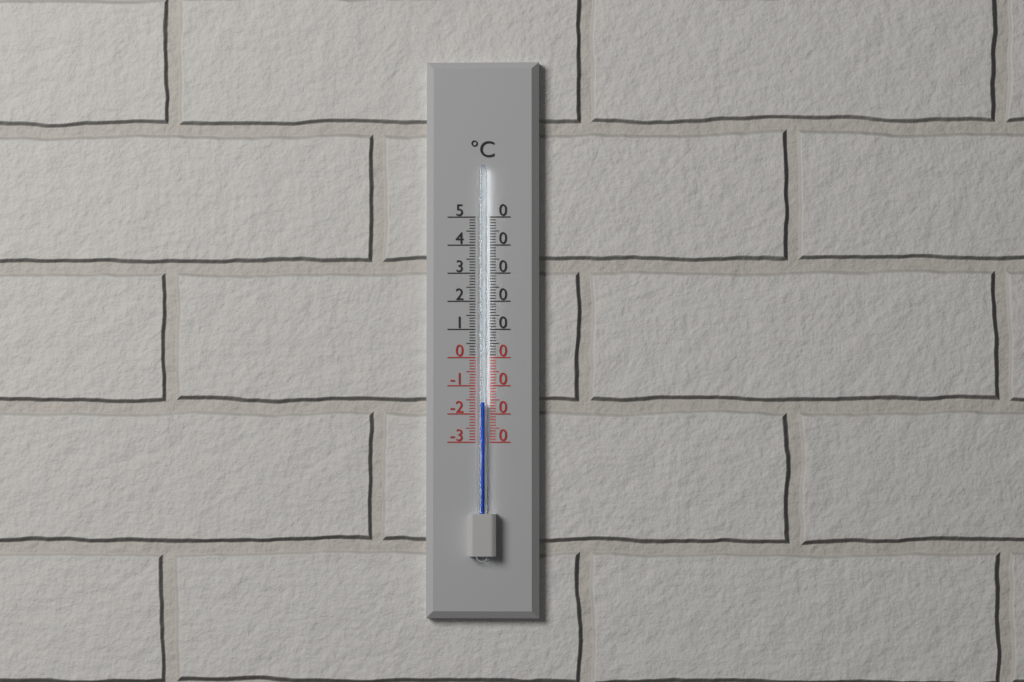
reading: -16 °C
